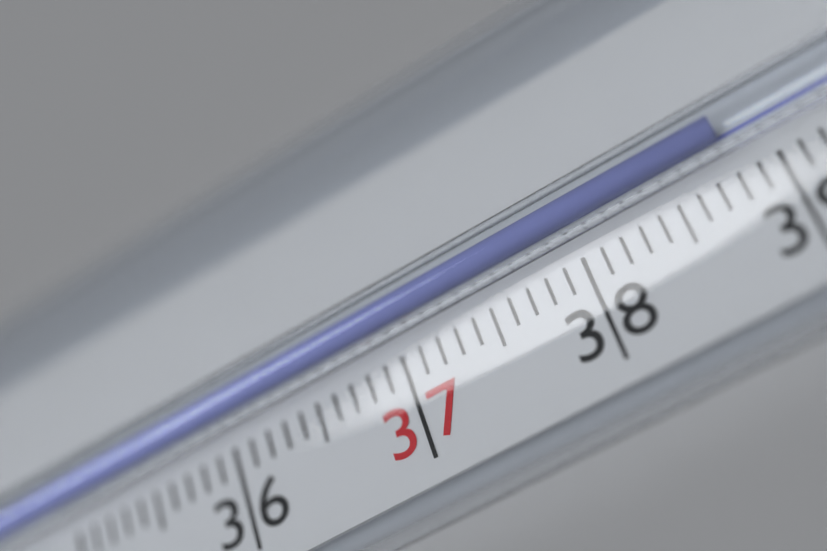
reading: 38.8 °C
